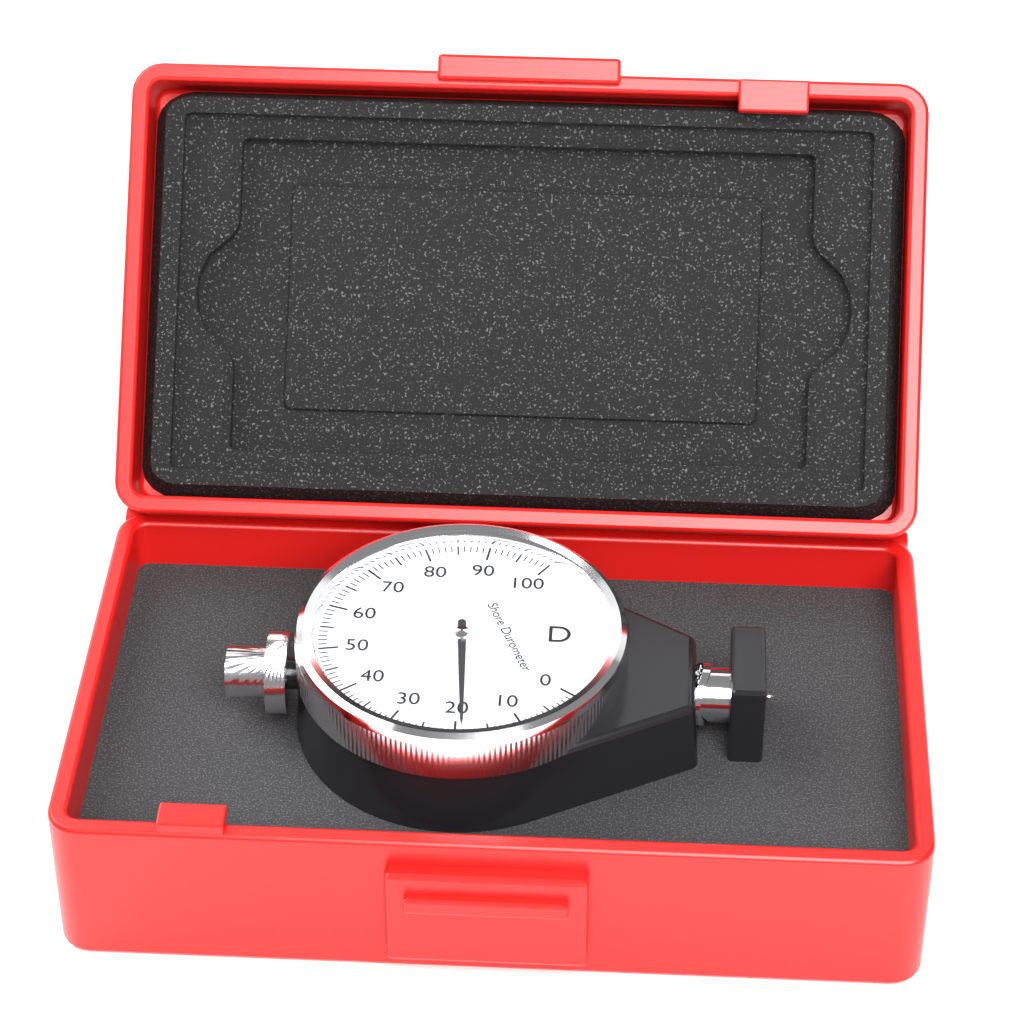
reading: 19 Shore D
